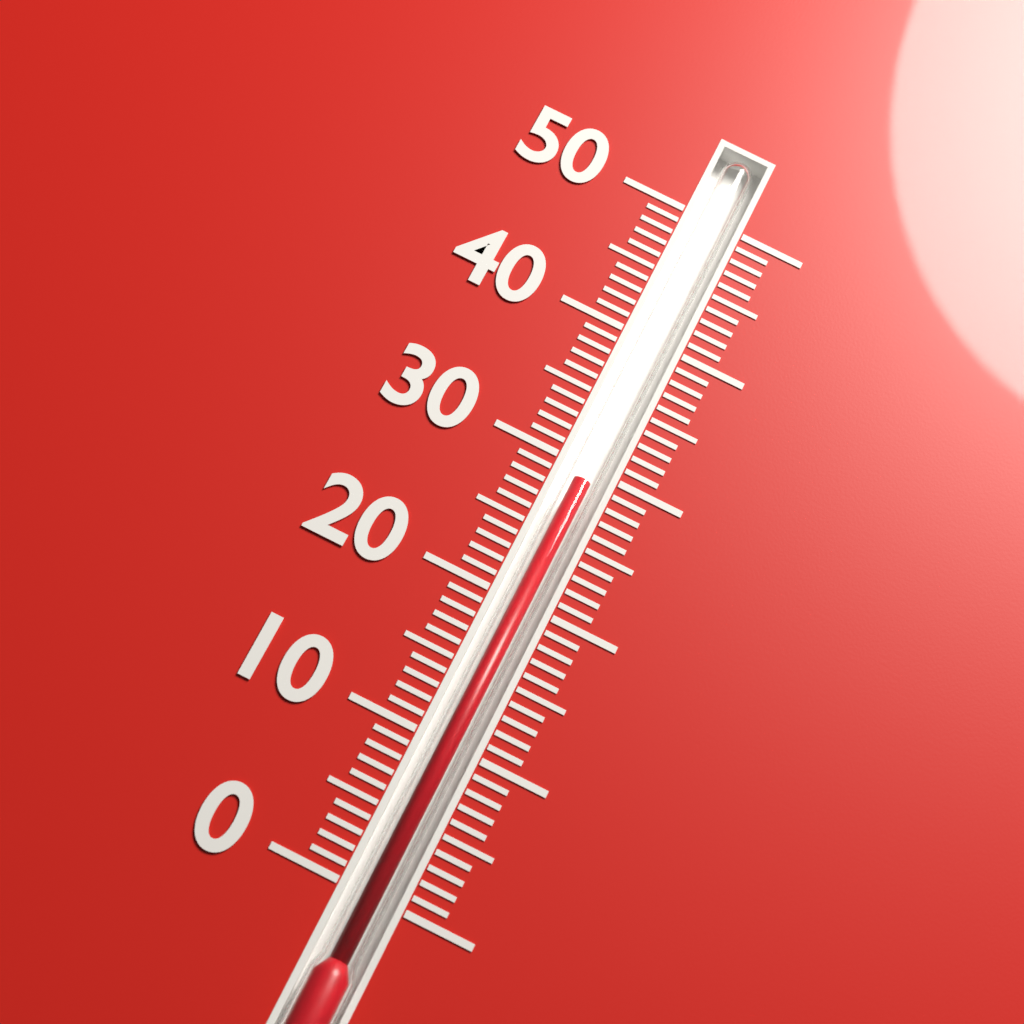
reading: 29 (no unit)
